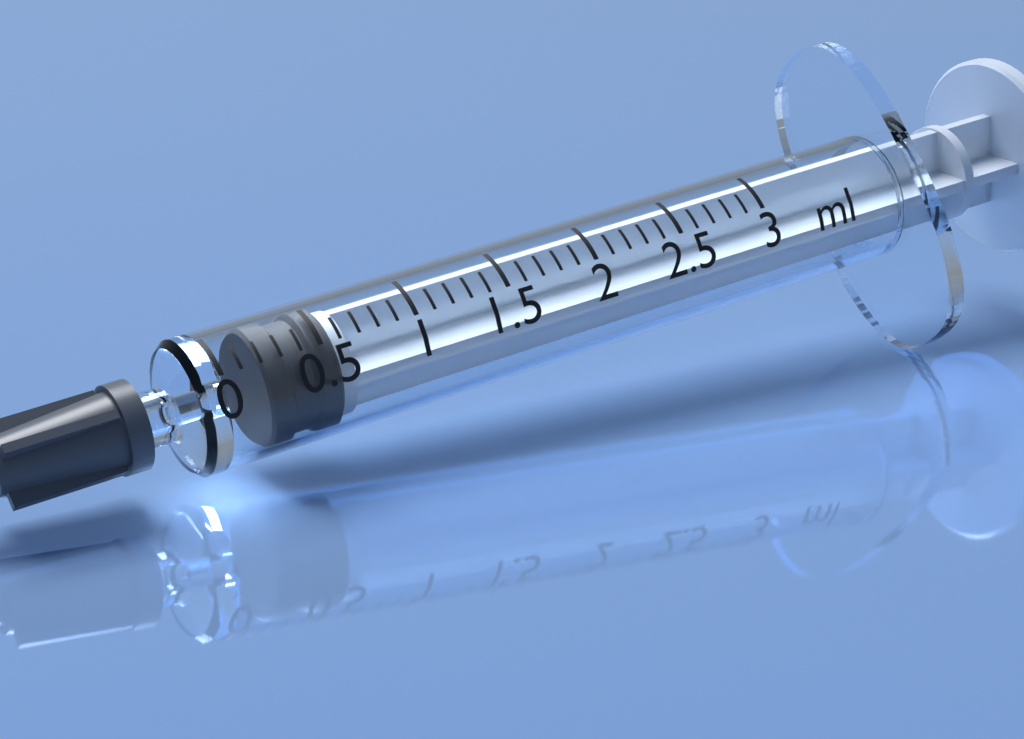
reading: 0.2 ml
